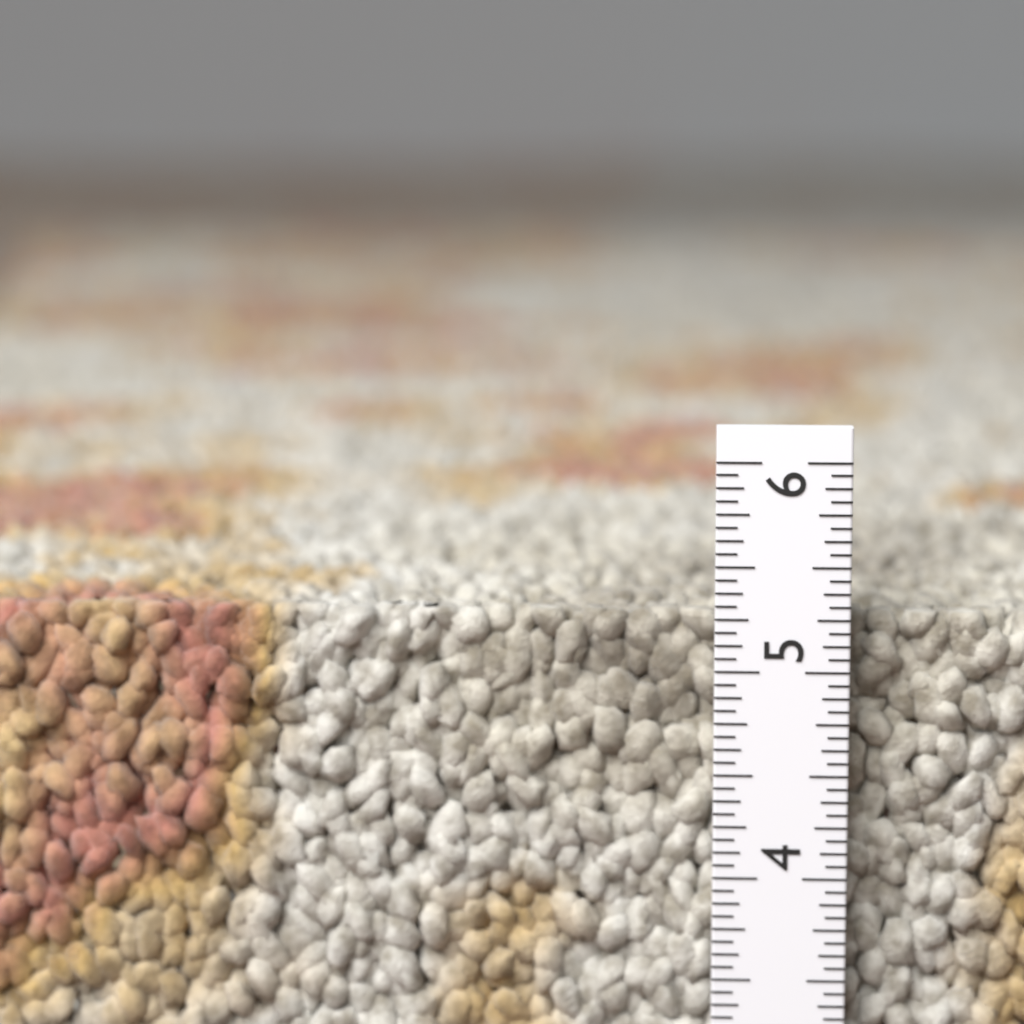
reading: 5.2500 in
